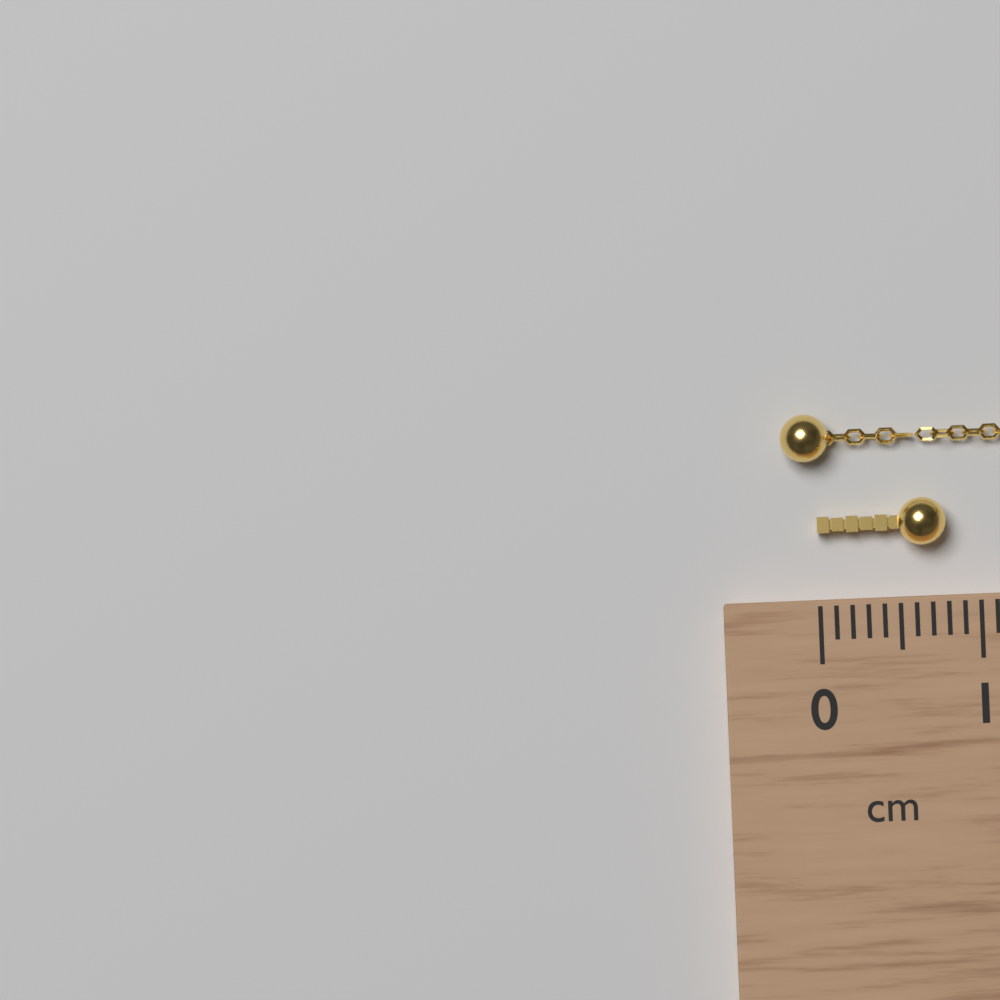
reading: 0.8 cm
